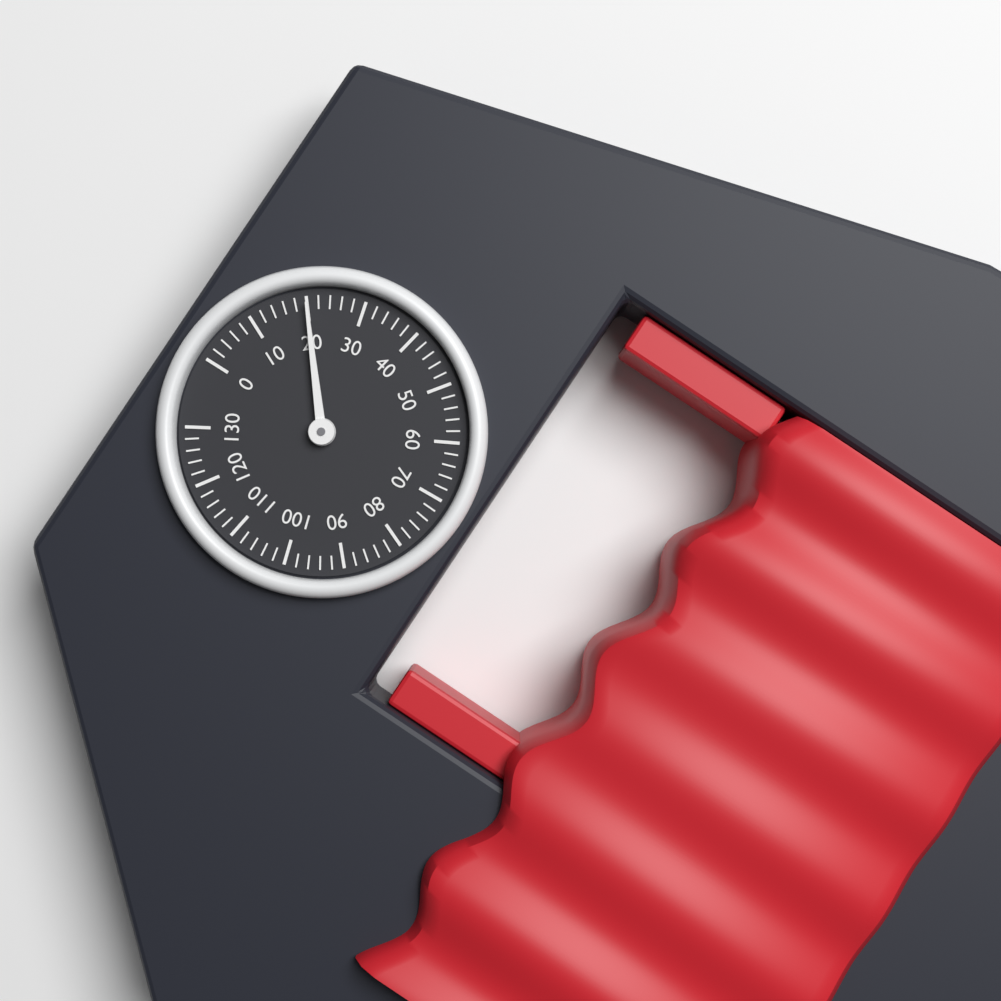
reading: 20 (no unit)
